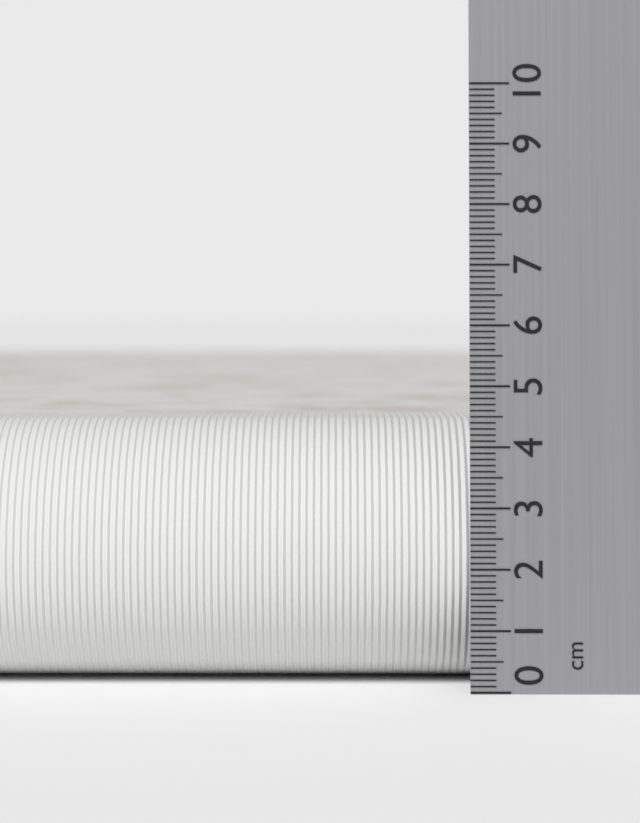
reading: 4.4 cm
